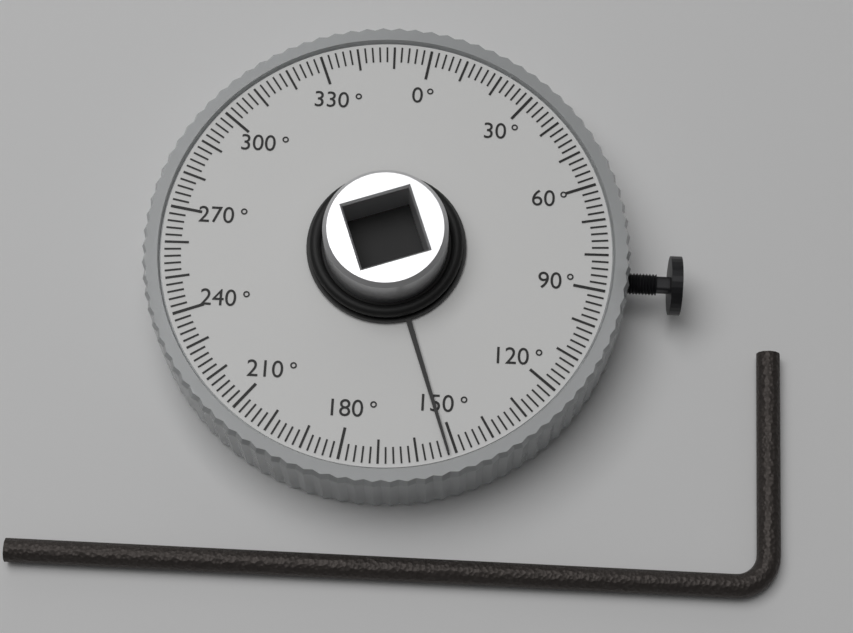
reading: 152 °
